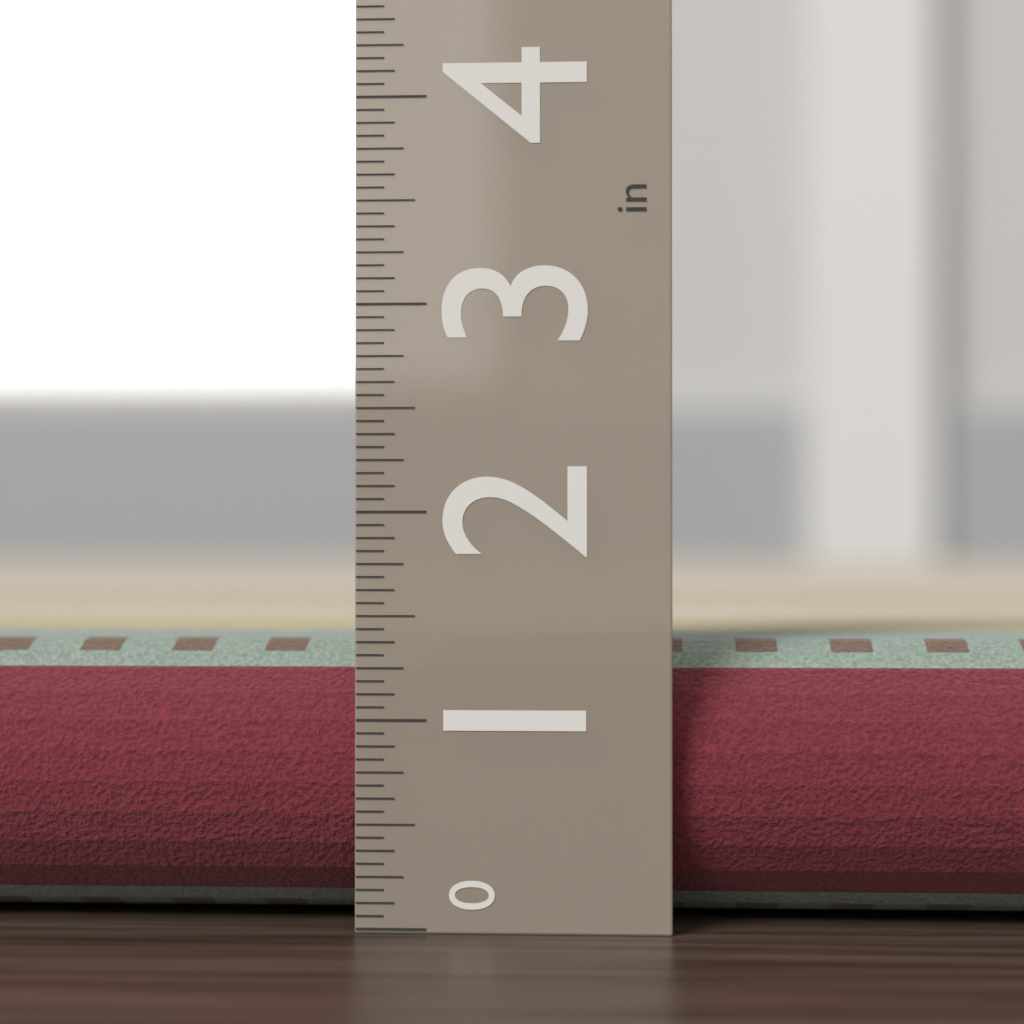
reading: 1.3750 in
